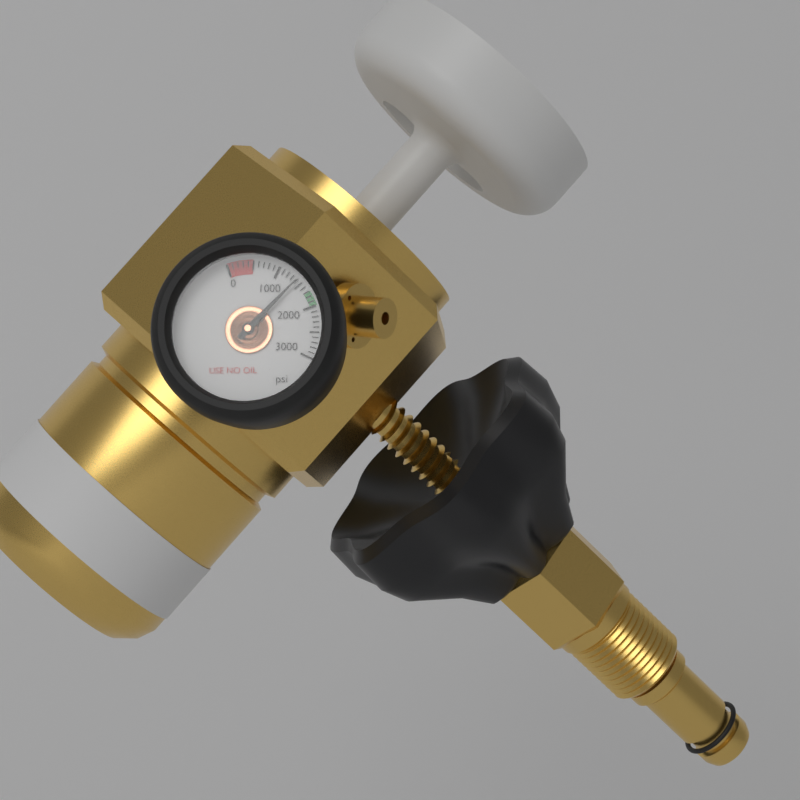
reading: 1400 psi
